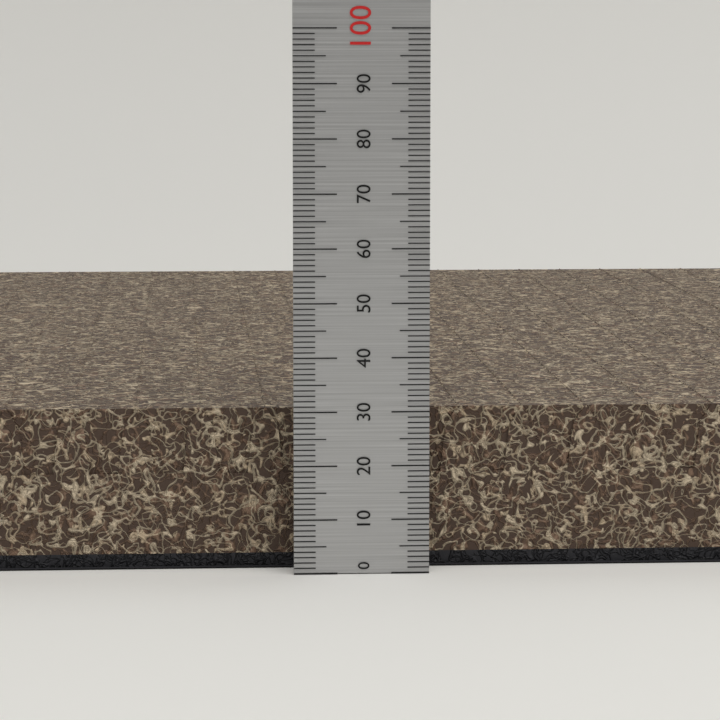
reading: 30 (no unit)
